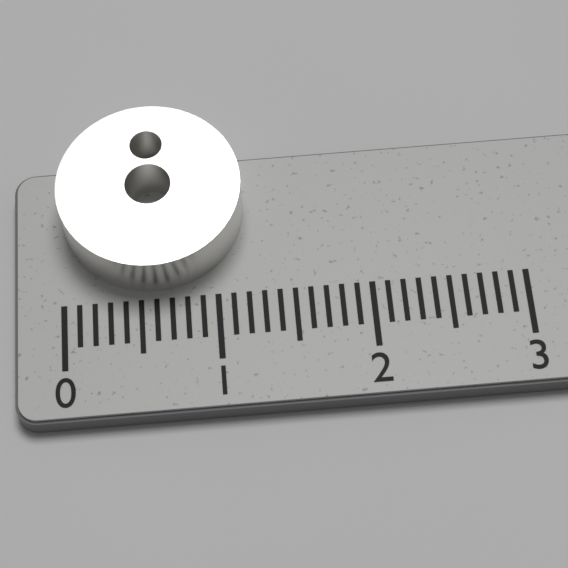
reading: 1.2 (no unit)
